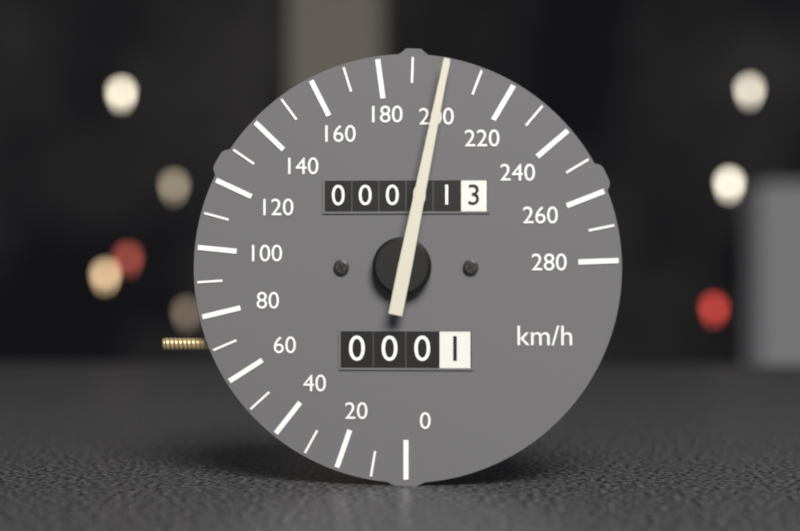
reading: 200 km/h
